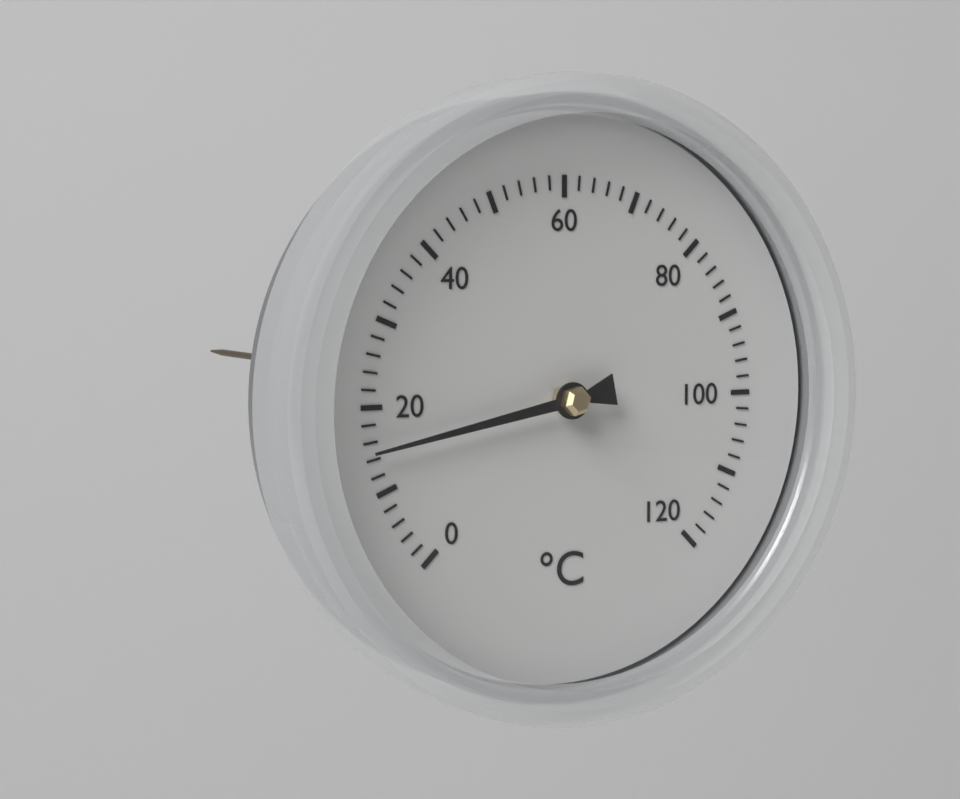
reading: 15 °C
